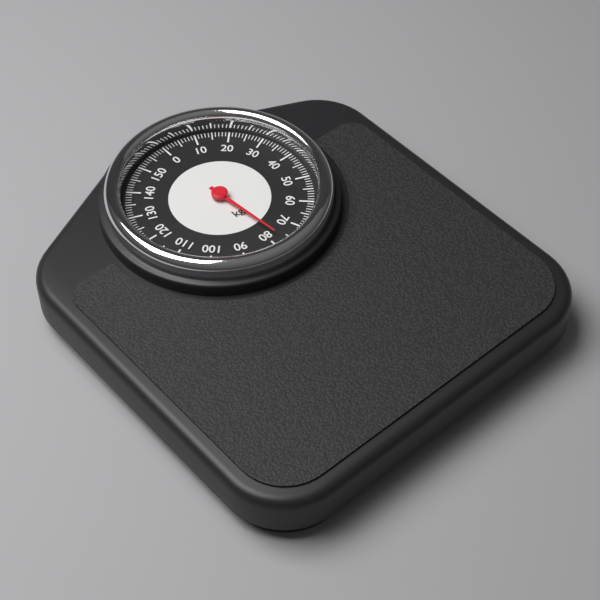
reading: 77 kg
